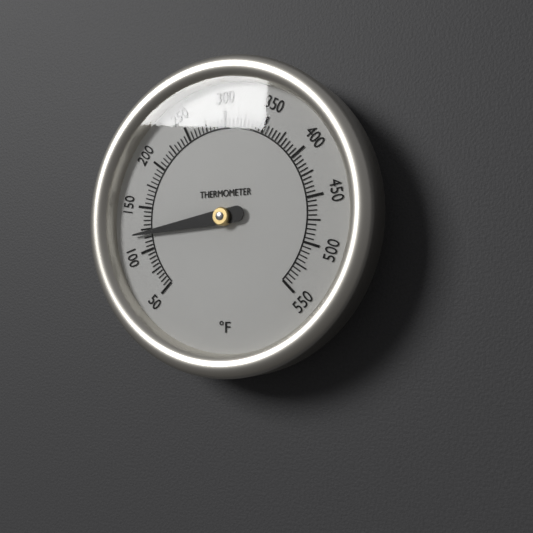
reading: 120 °F
